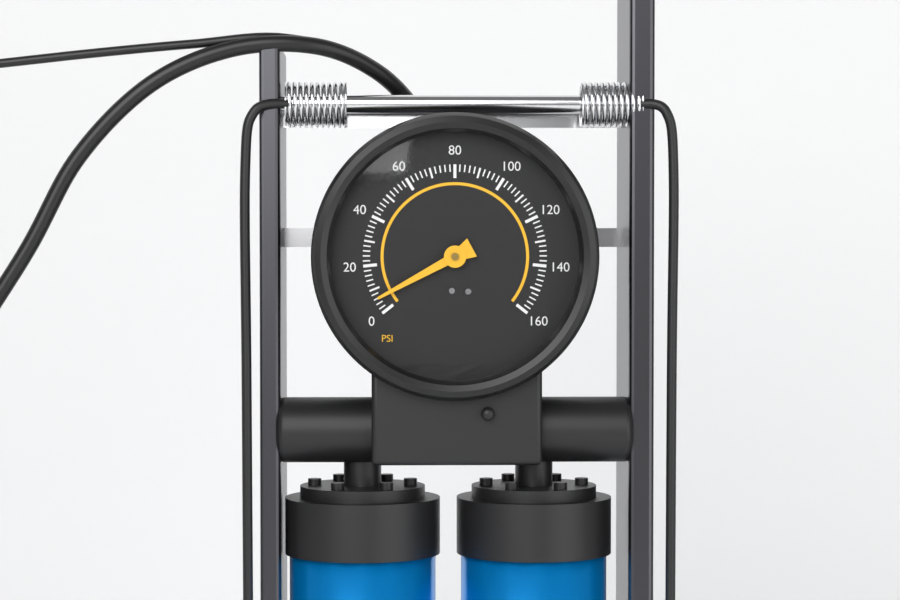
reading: 6 psi
